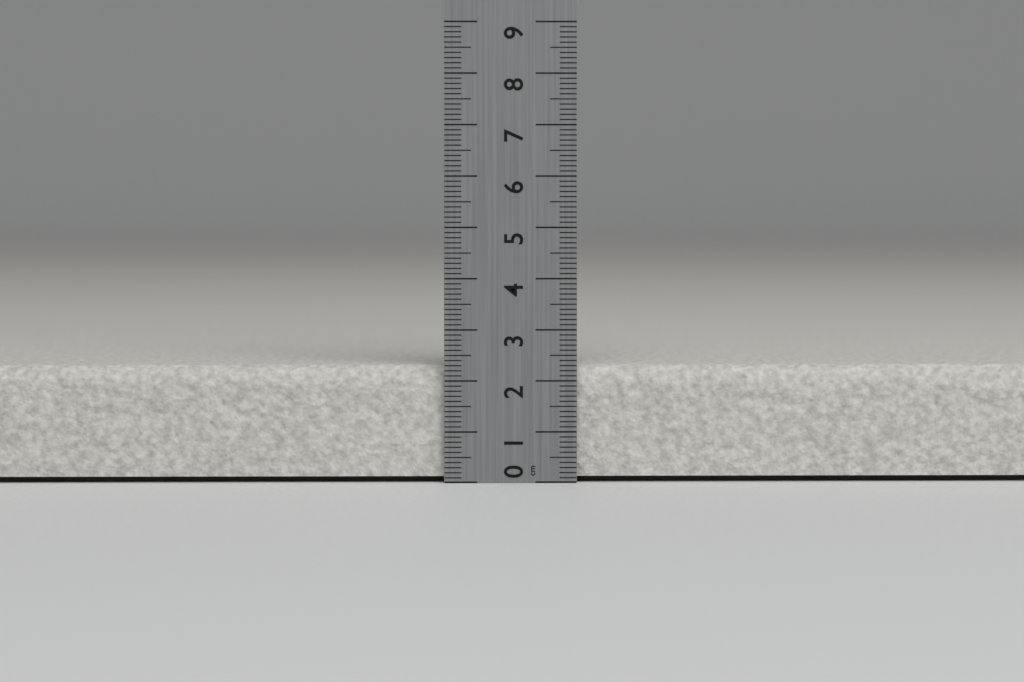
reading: 2.3 cm
